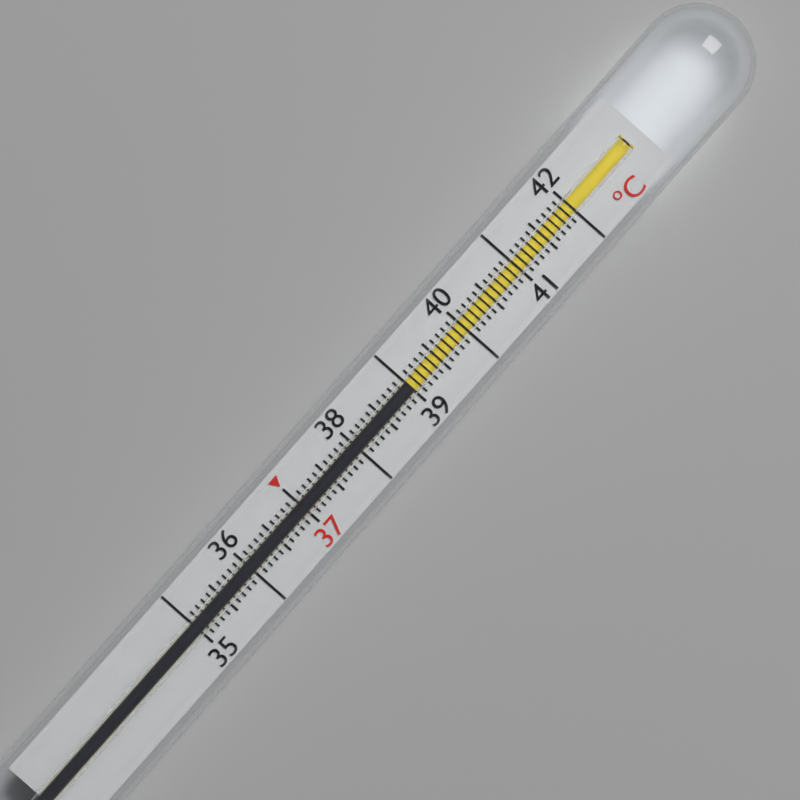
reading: 39.0 °C
